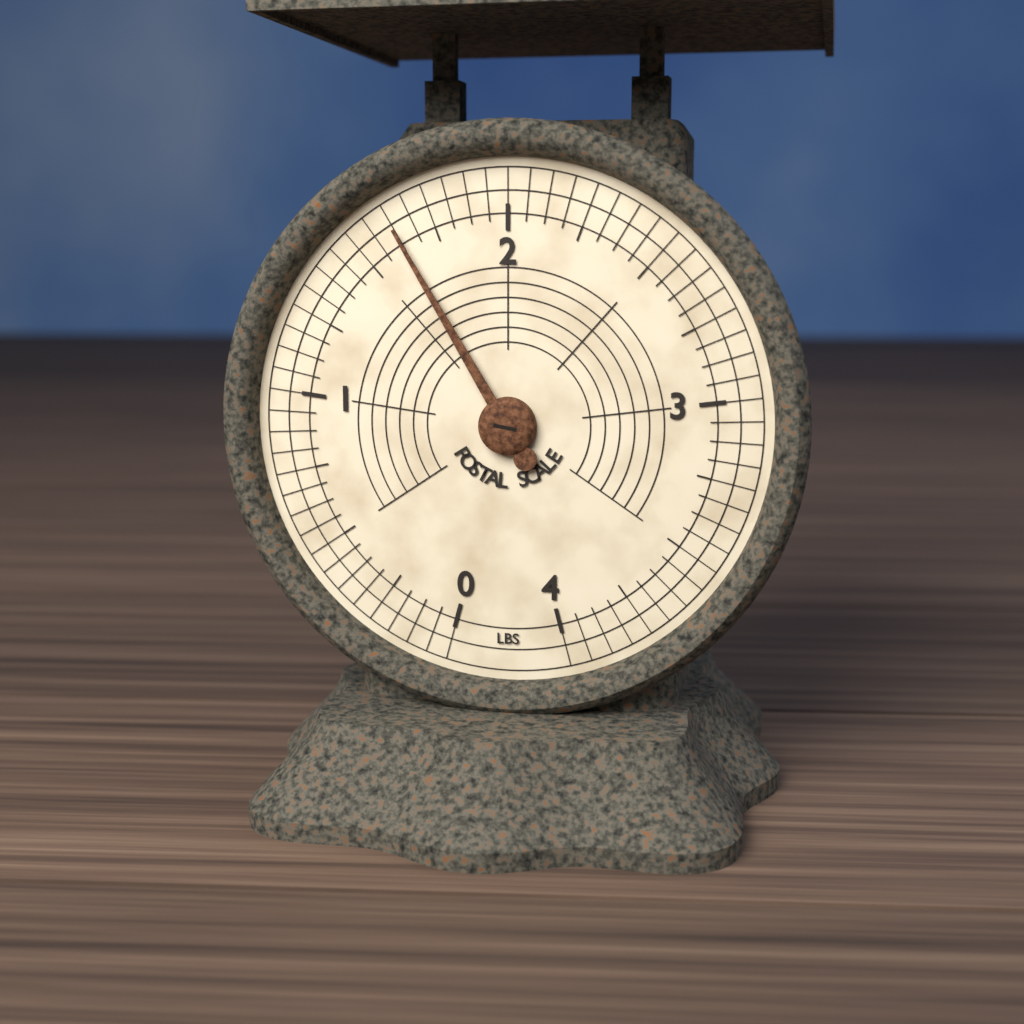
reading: 1.6250 lbs
